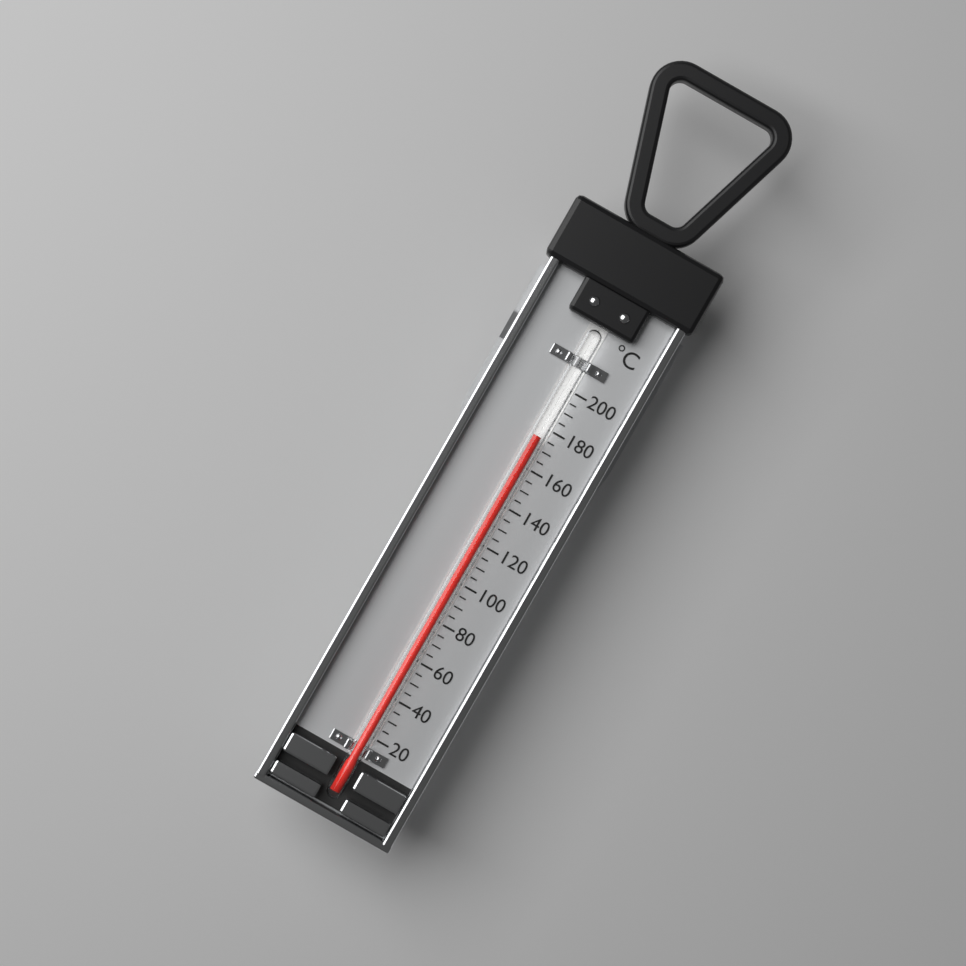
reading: 175 °C
